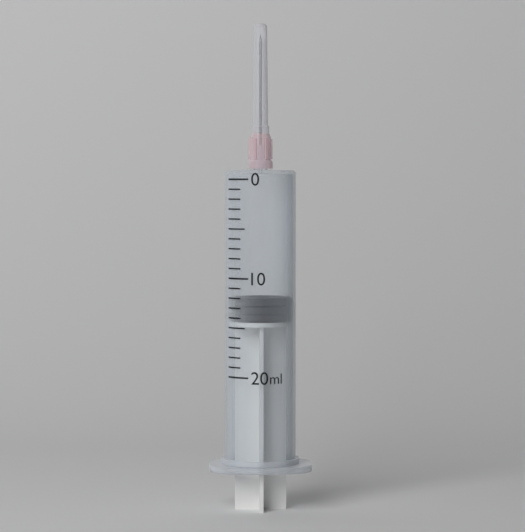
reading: 12 ml
